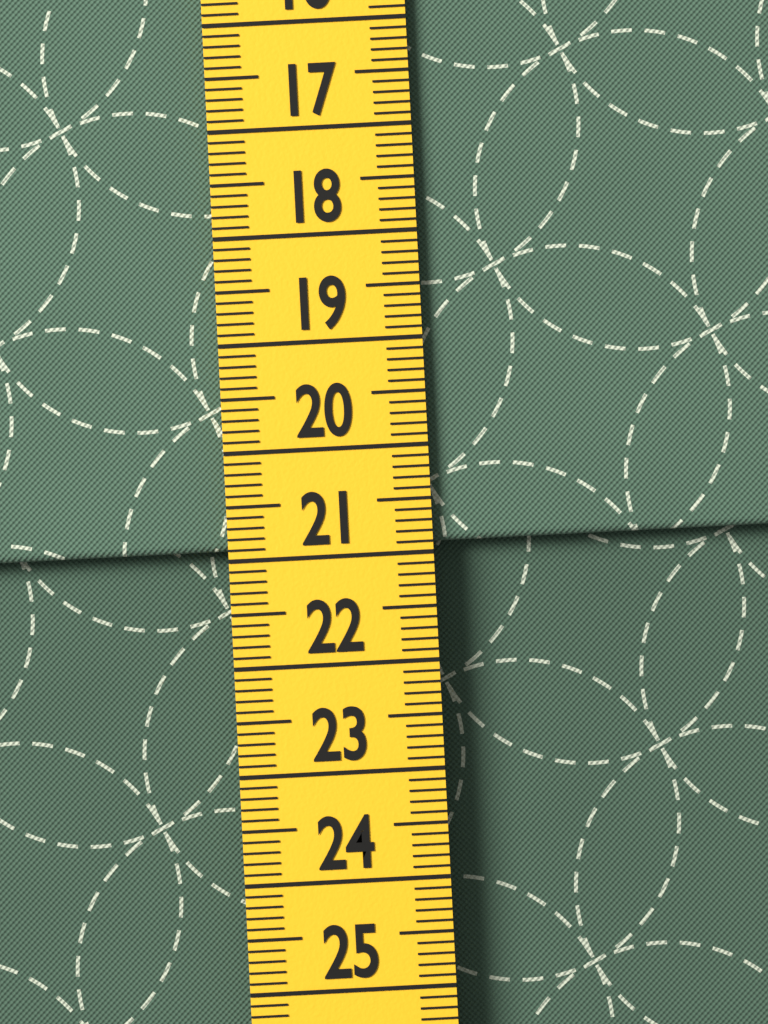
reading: 20.9 cm
